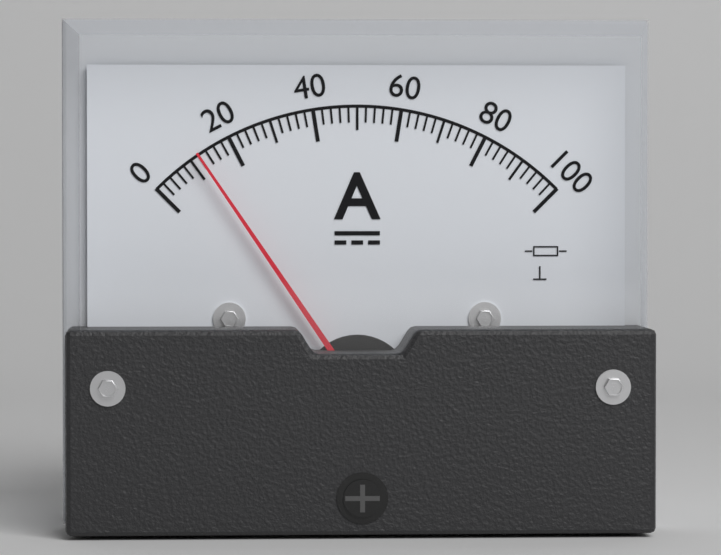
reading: 12 A
